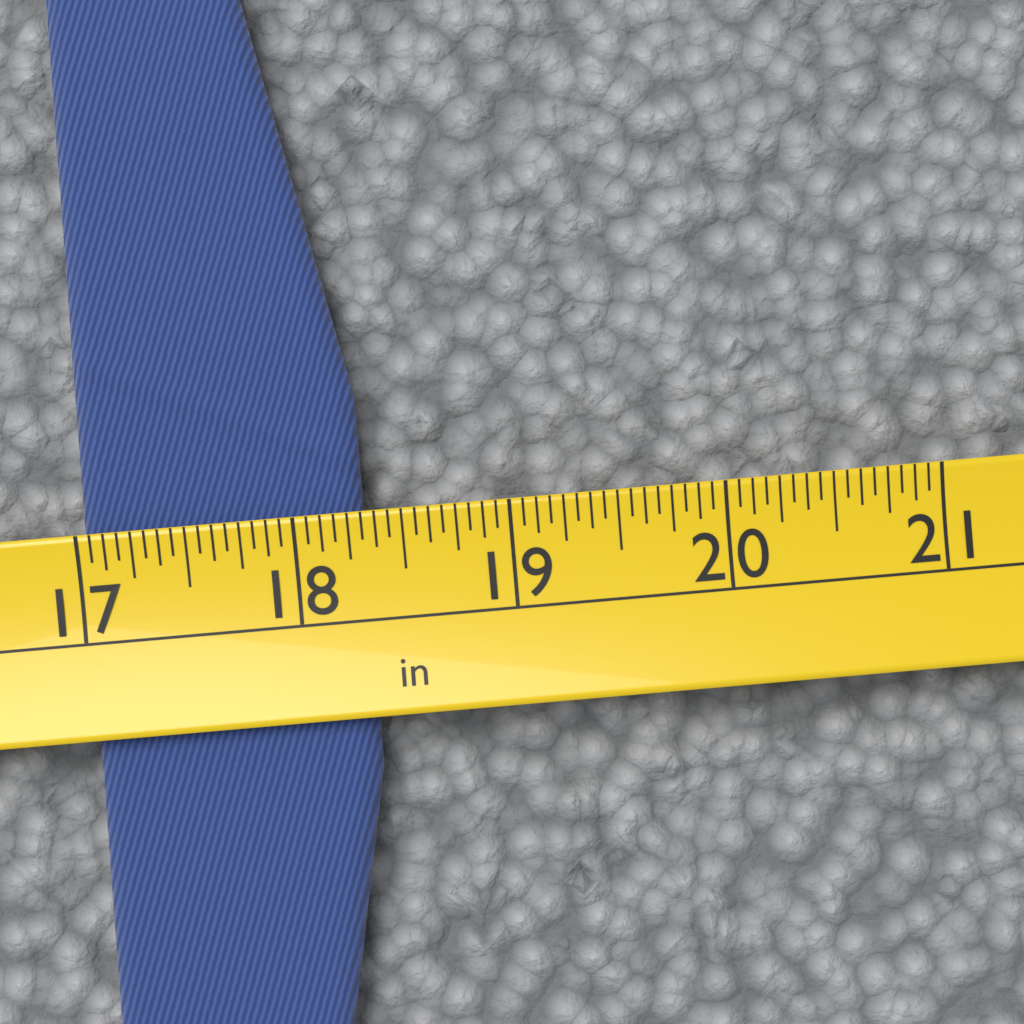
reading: 18.3125 in
